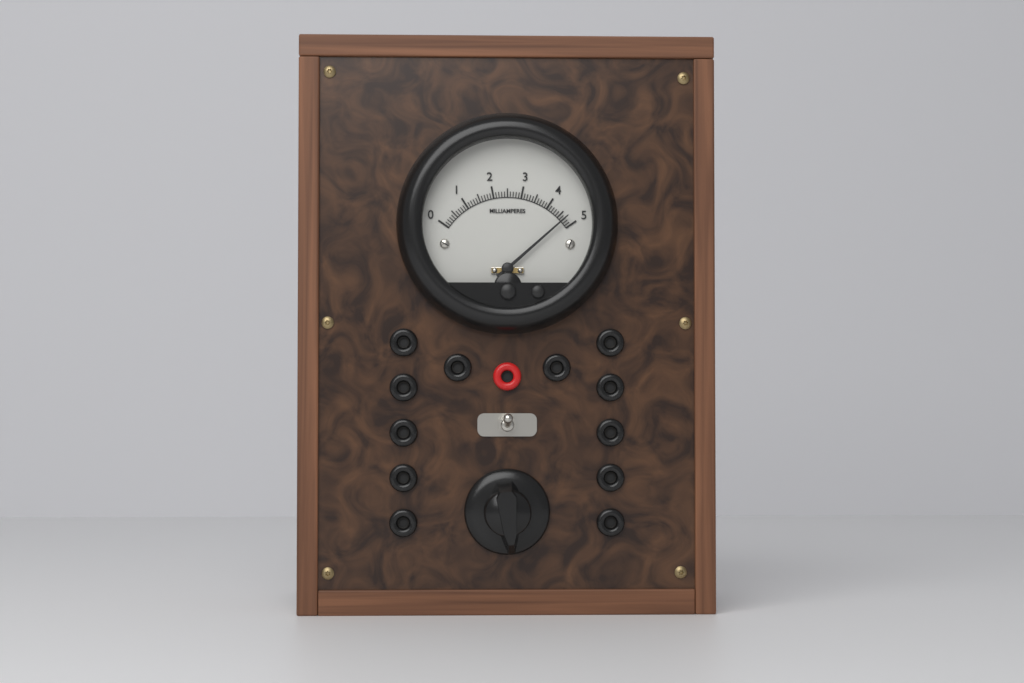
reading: 4.7 mA
